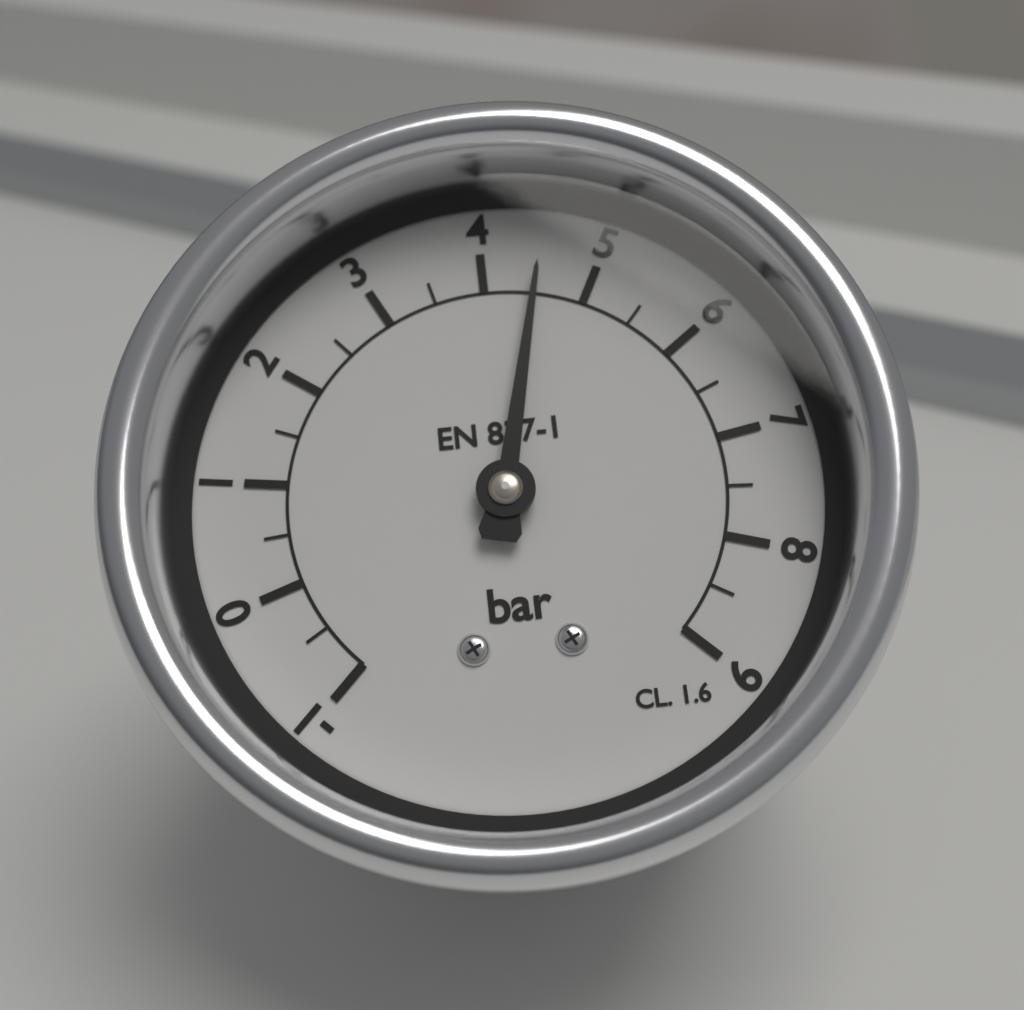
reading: 4.5 bar
